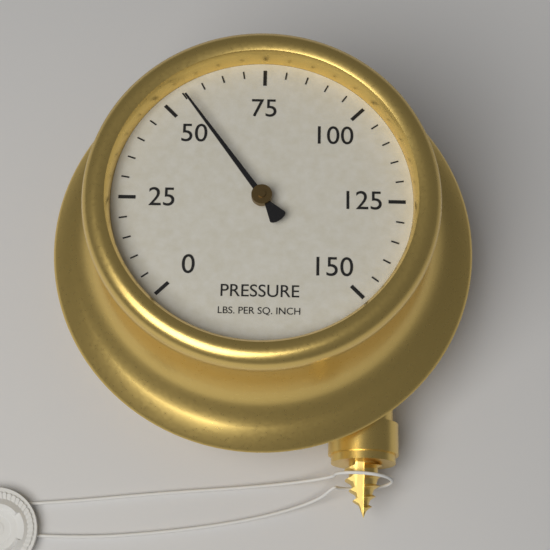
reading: 55 psi
